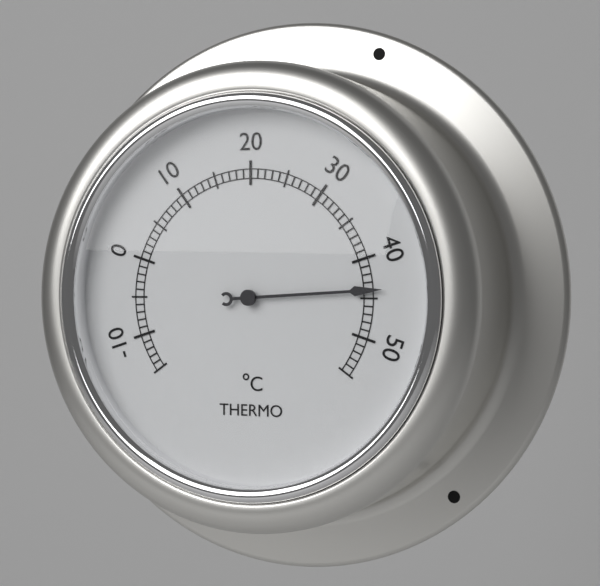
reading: 44 °C
